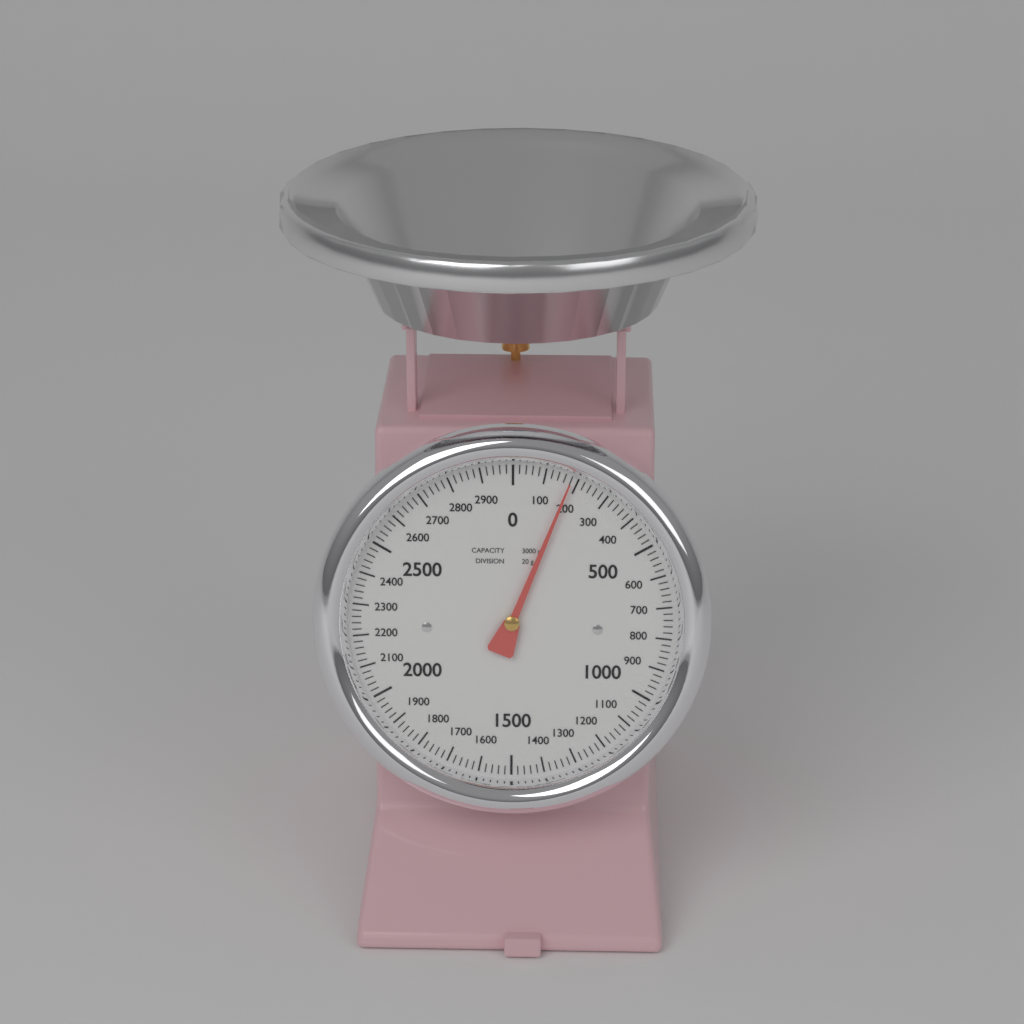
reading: 180 g
